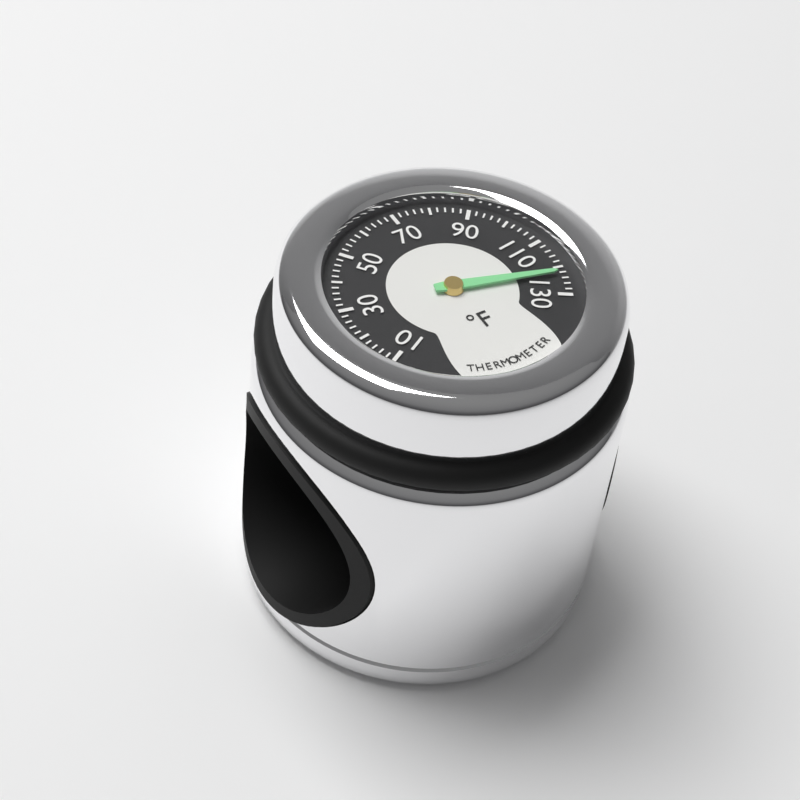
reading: 122 °F
